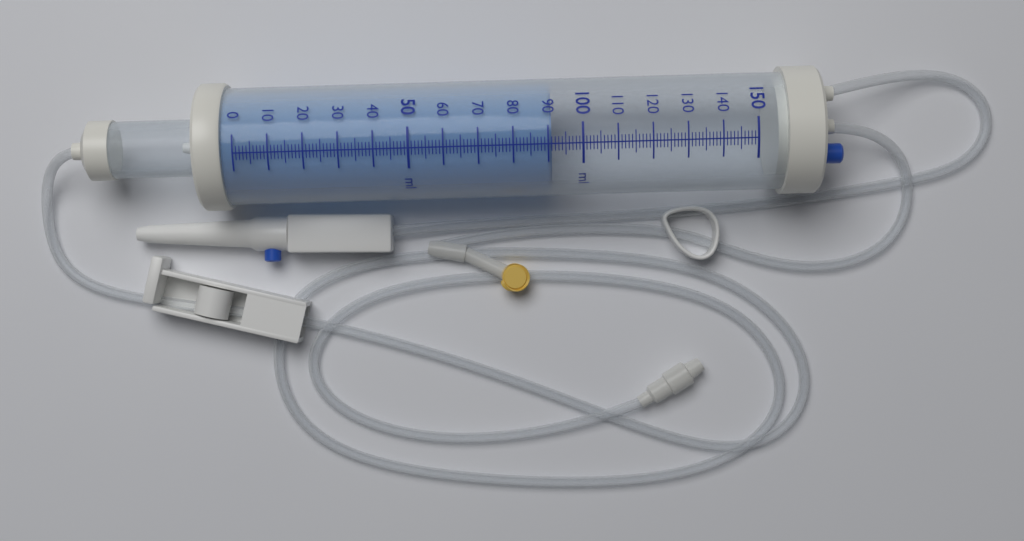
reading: 91 ml
